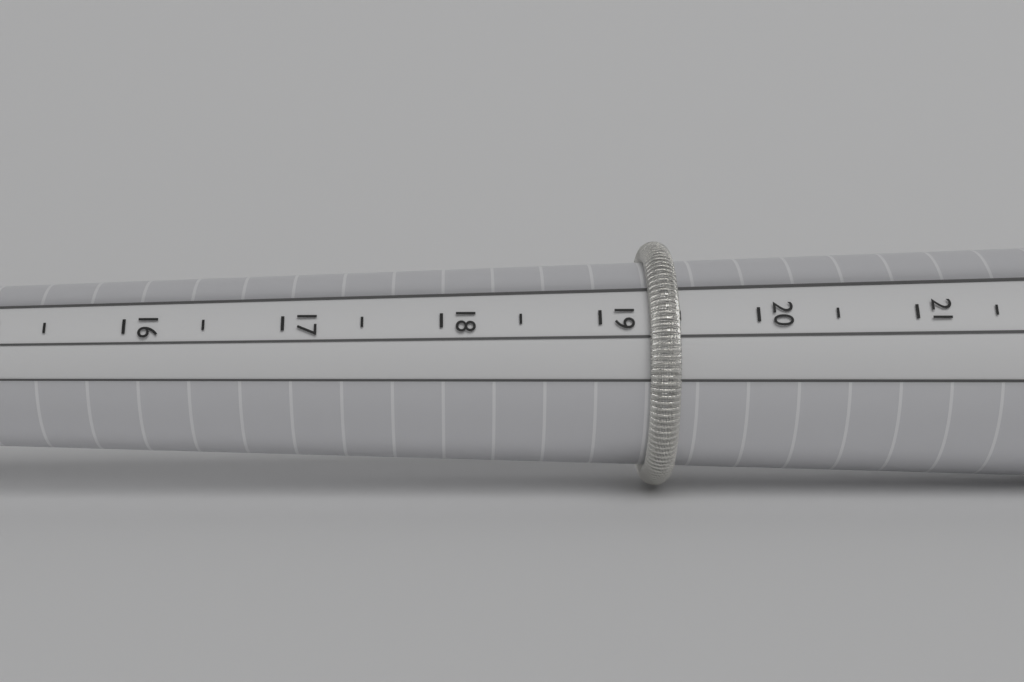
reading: 19.5 mm
